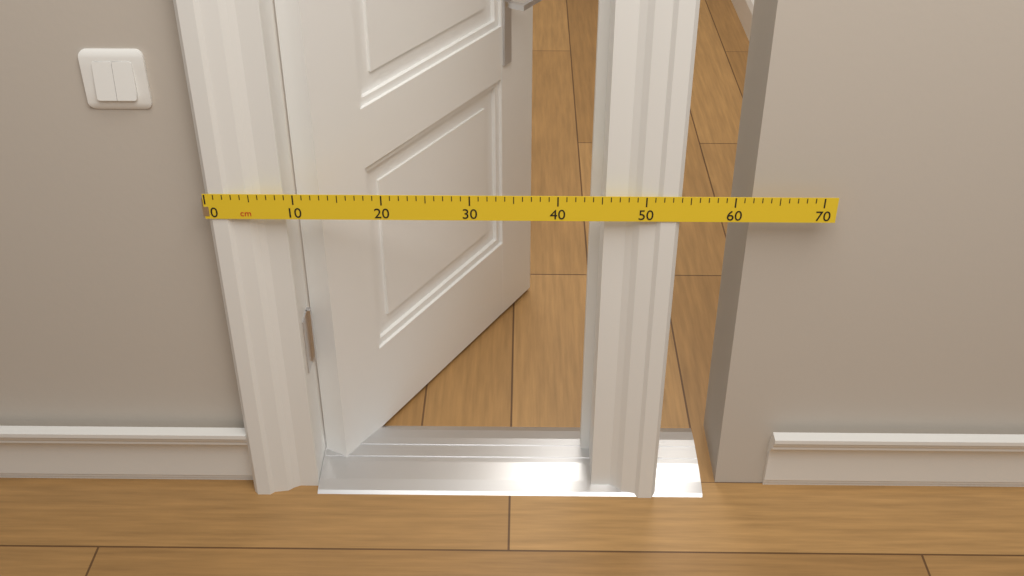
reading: 54 cm
